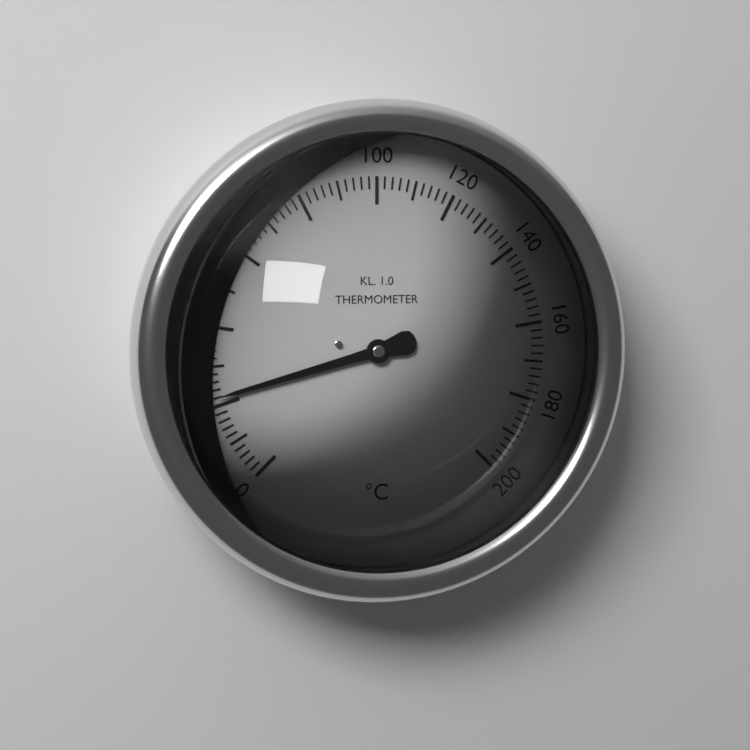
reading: 22 °C
